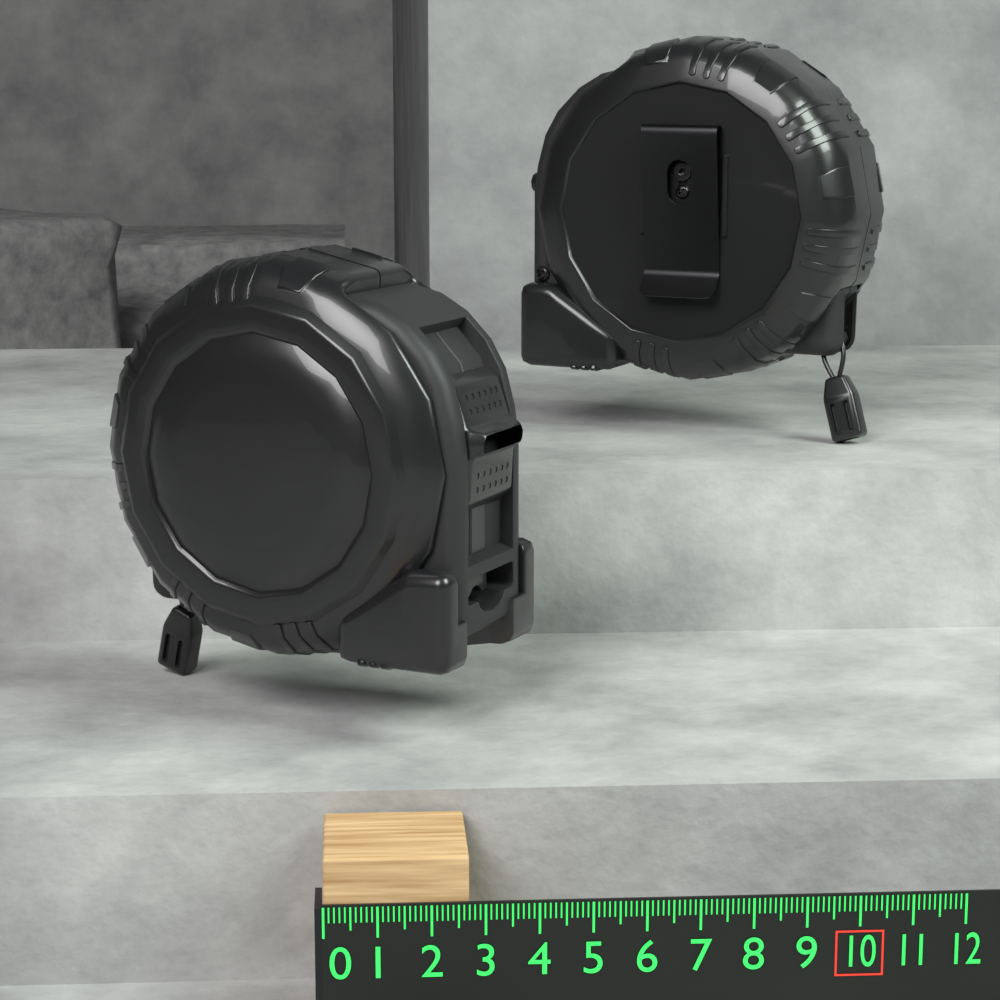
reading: 2.7 (no unit)
